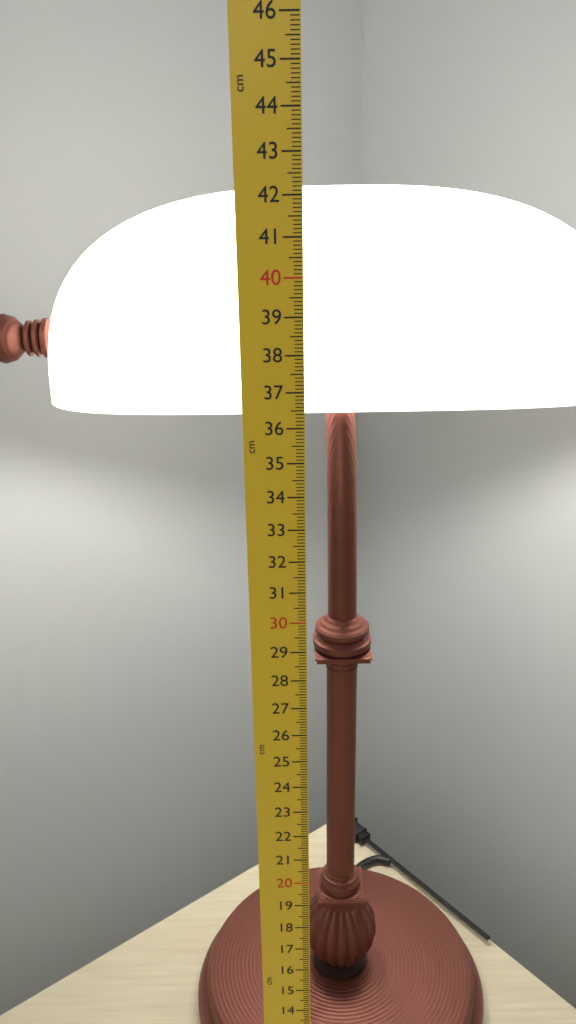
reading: 42.2 cm
